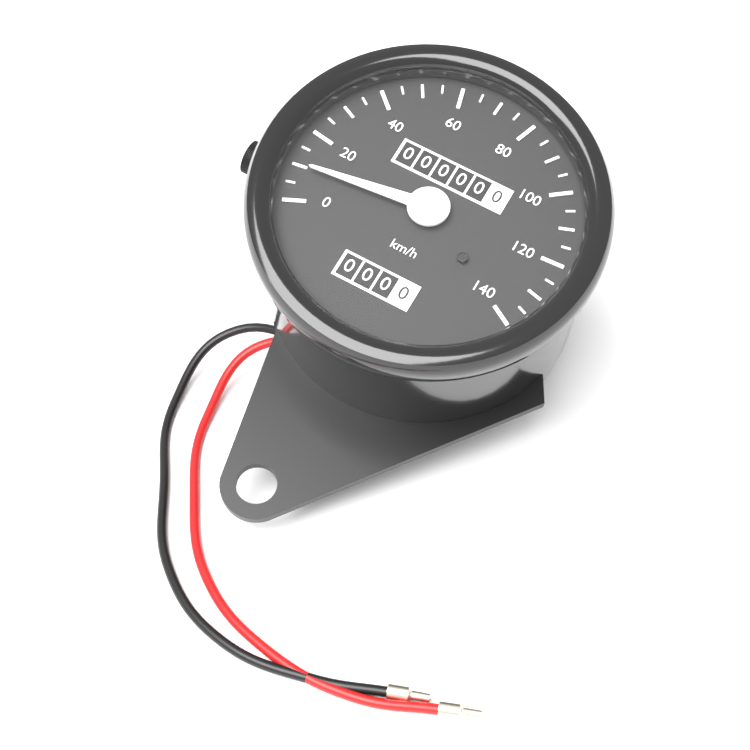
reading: 10 km/h
